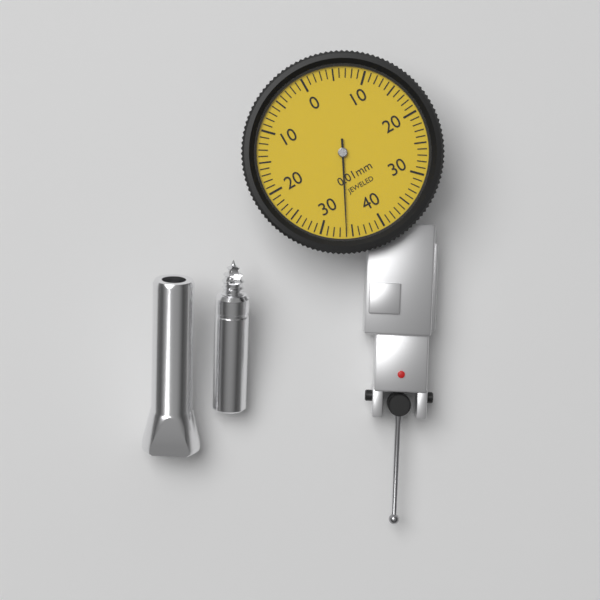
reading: 0.34 mm
